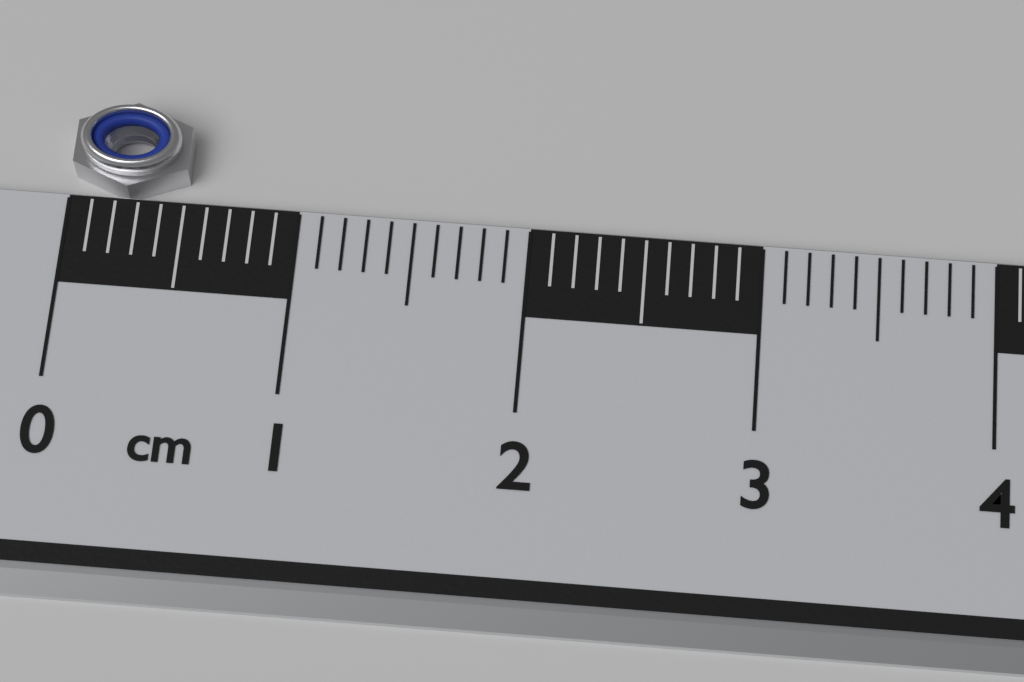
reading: 0.5 cm
